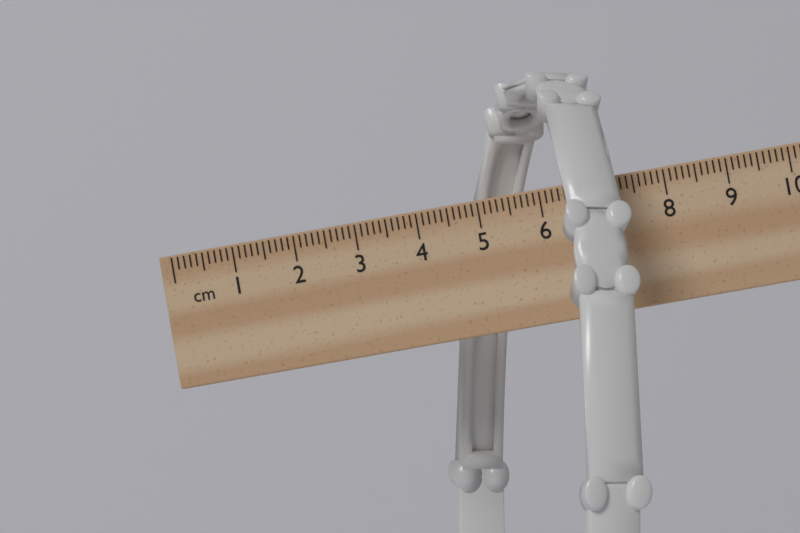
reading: 7.3 cm
